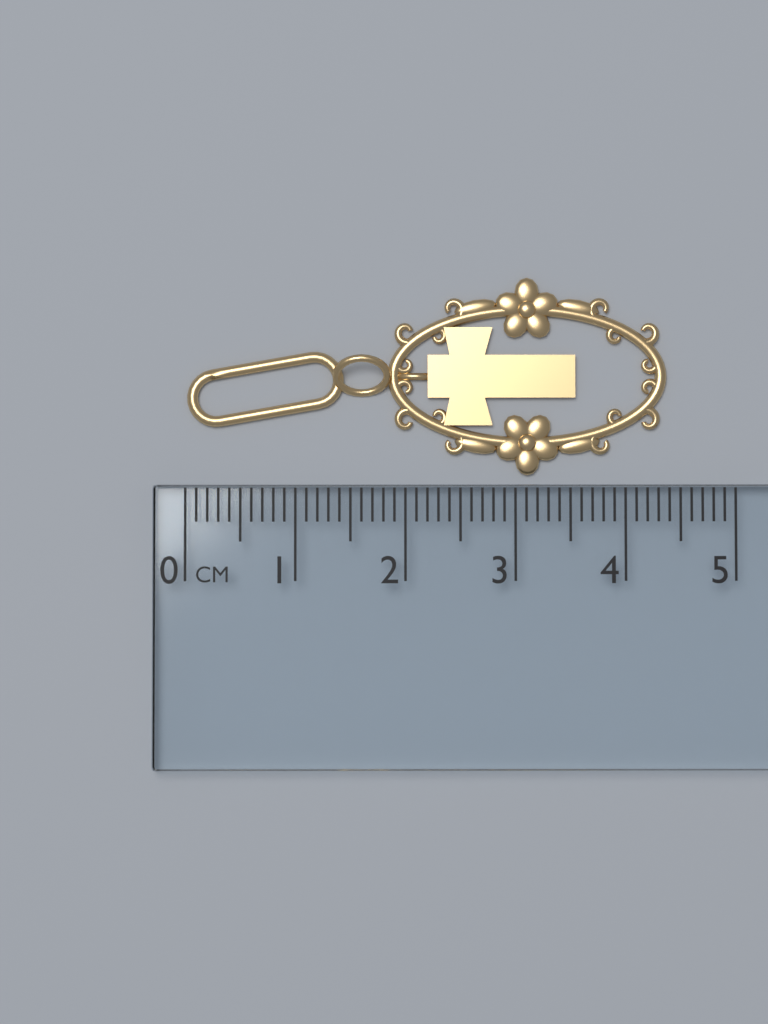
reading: 4.4 cm
